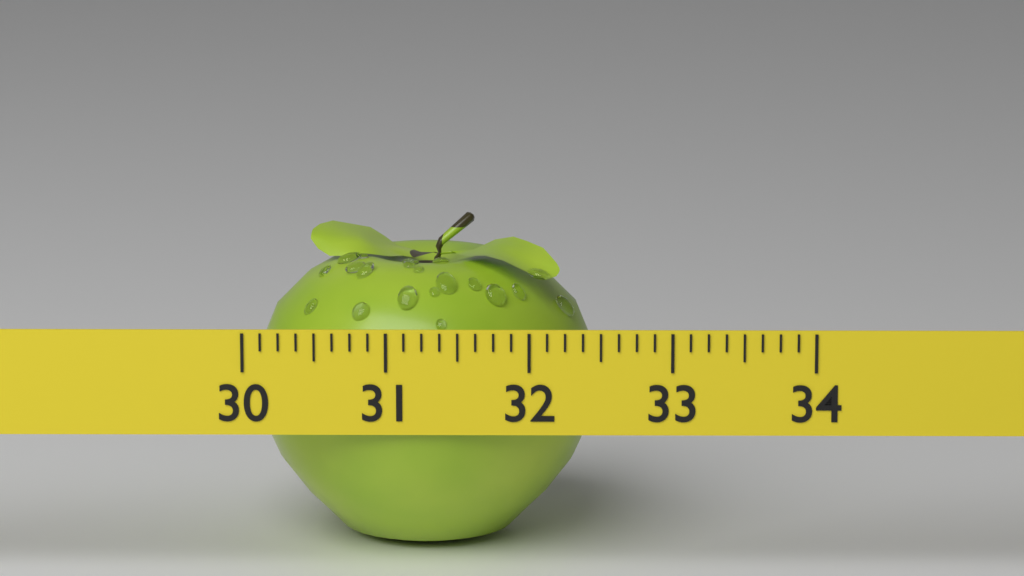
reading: 32.500 (no unit)
